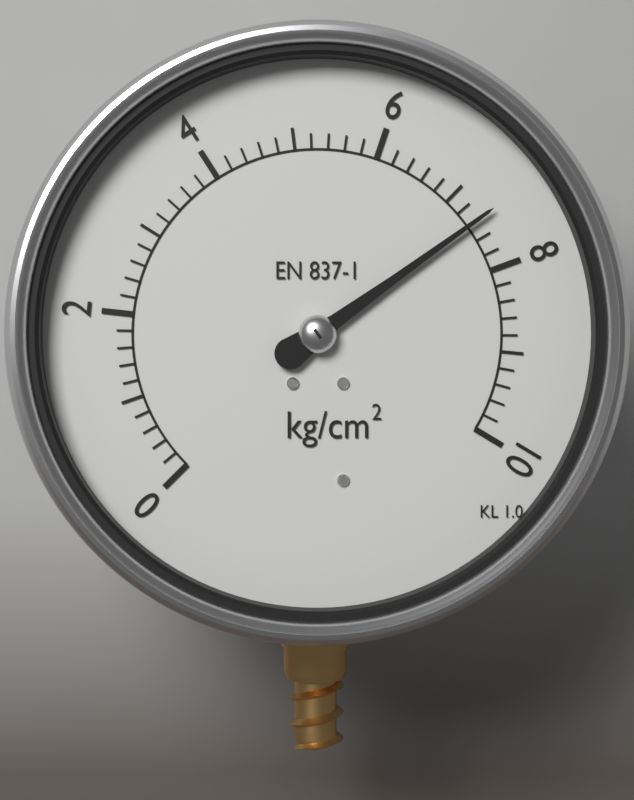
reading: 7.4 kg/cm²
